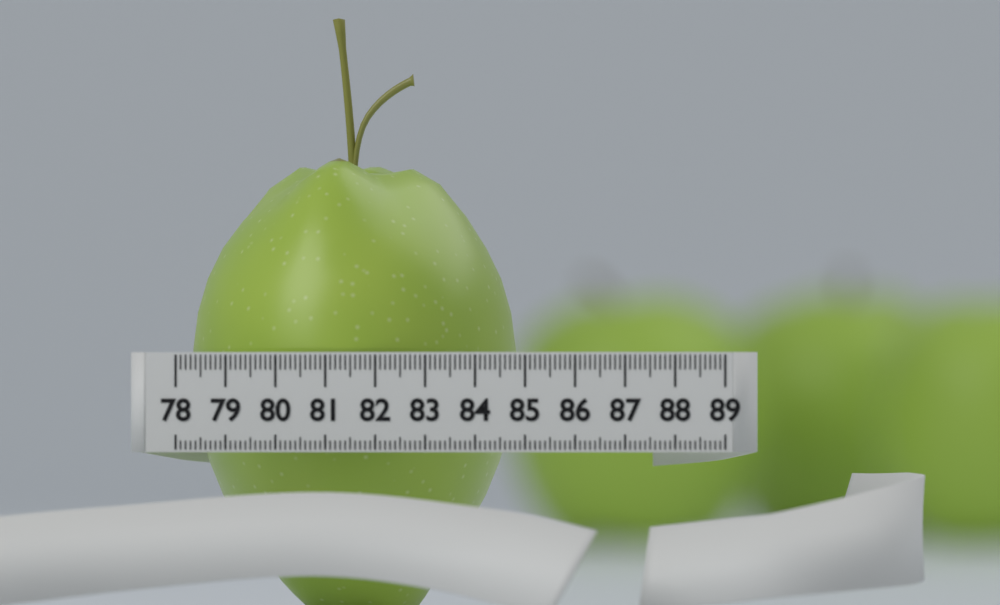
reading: 84.6 (no unit)
